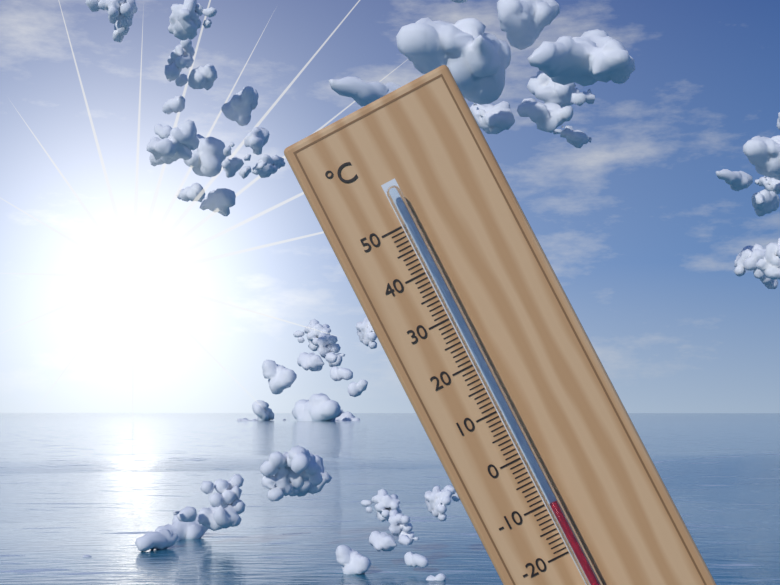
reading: -10 °C
